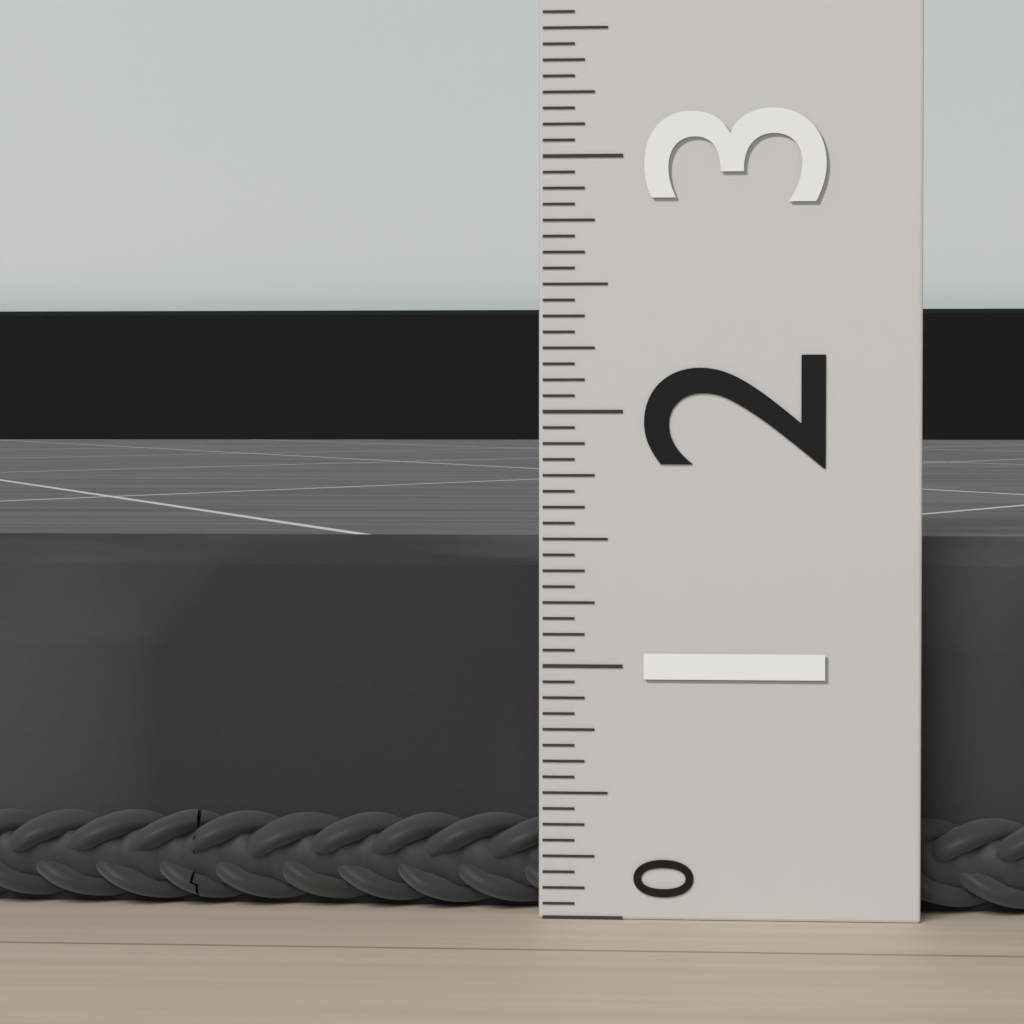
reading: 1.5000 (no unit)
